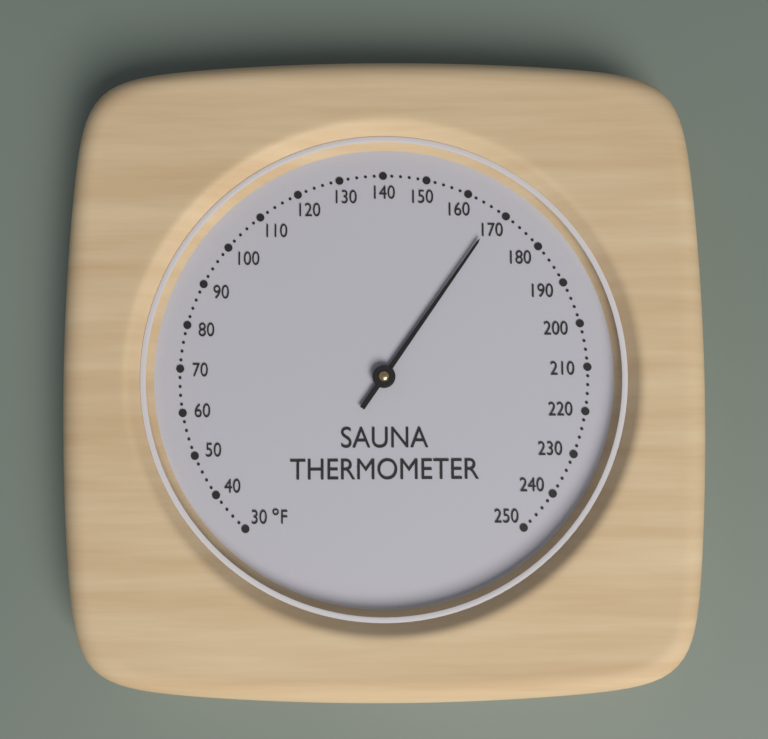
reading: 168 °F
